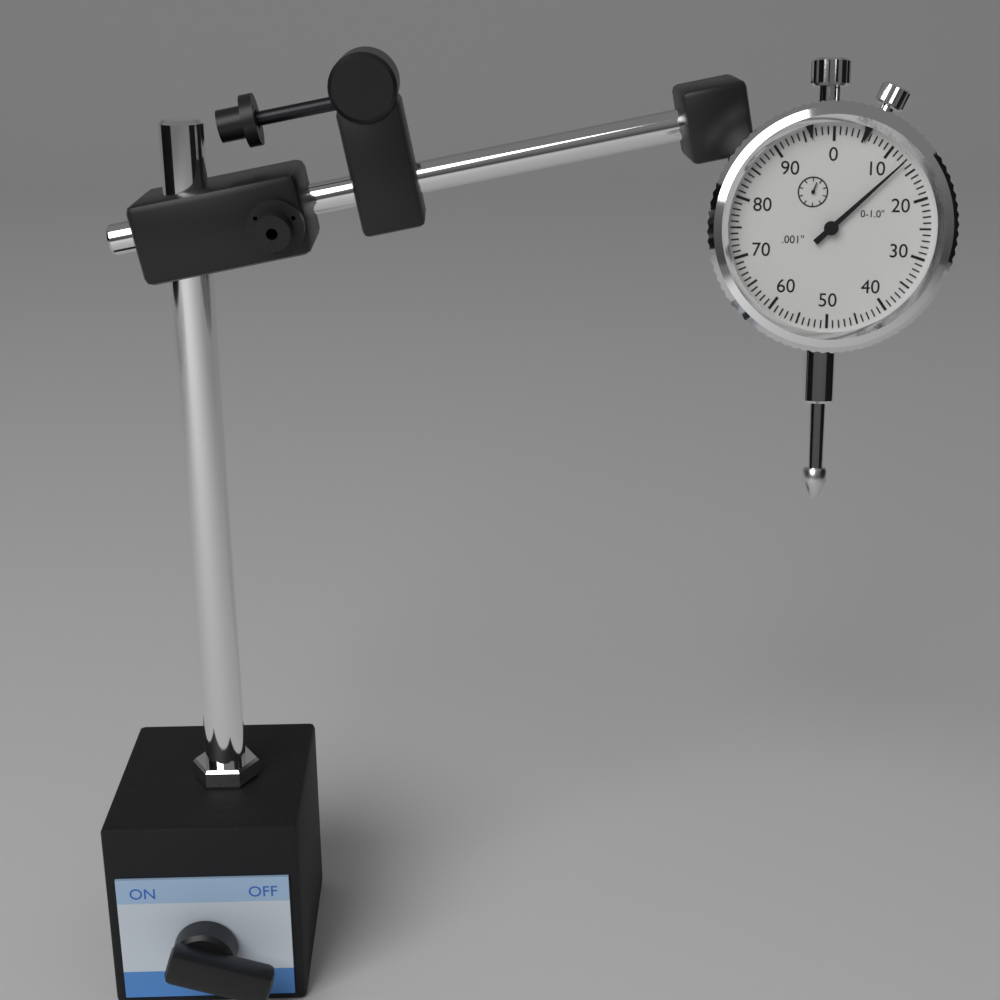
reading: 0.013 in
